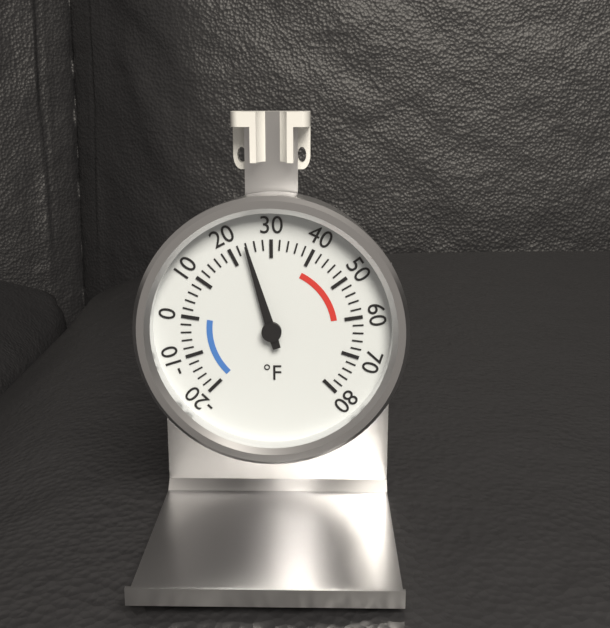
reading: 24 °F
